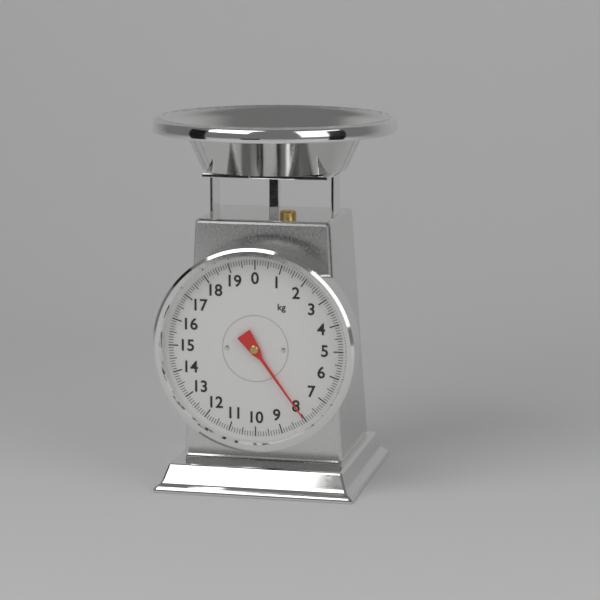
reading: 8.0 kg
